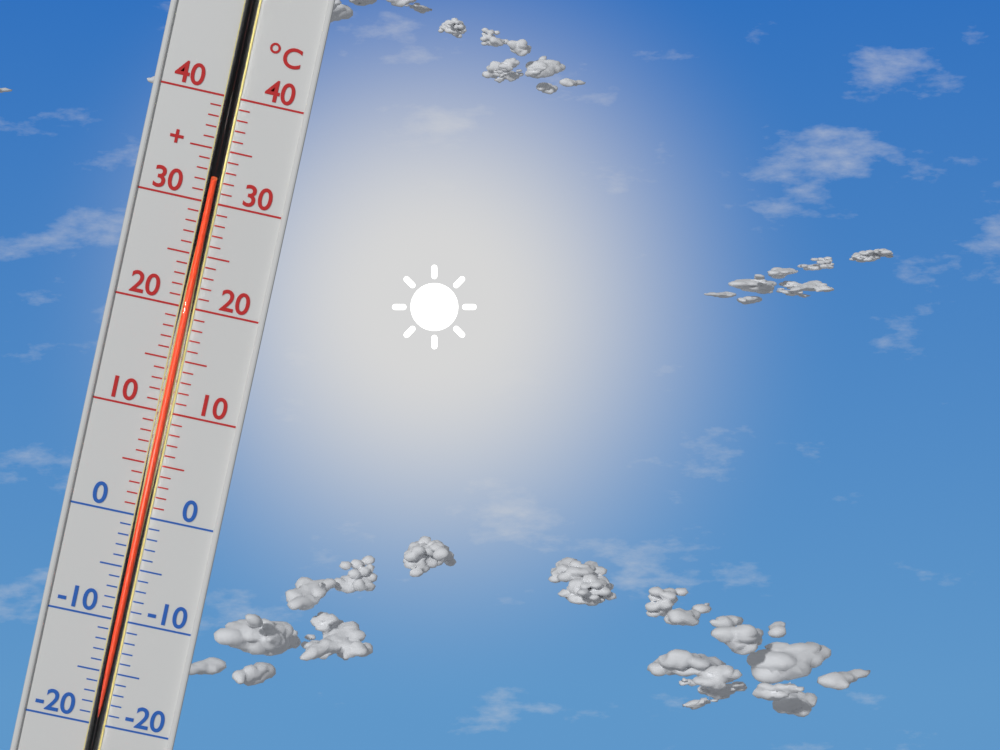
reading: 32 °C
